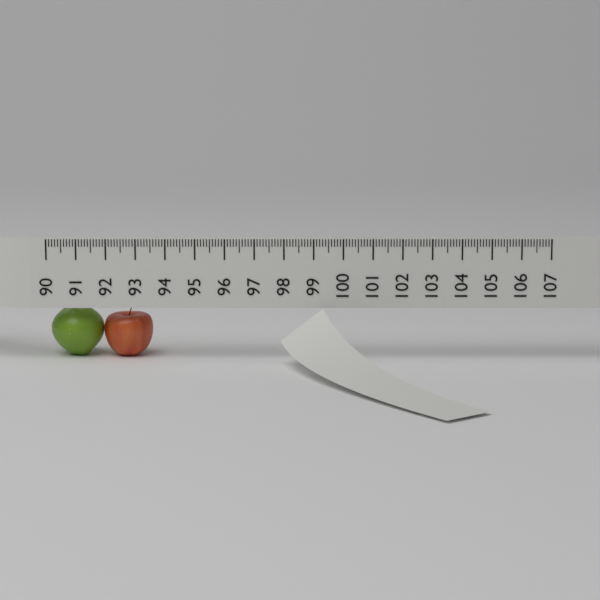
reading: 93.5 (no unit)
